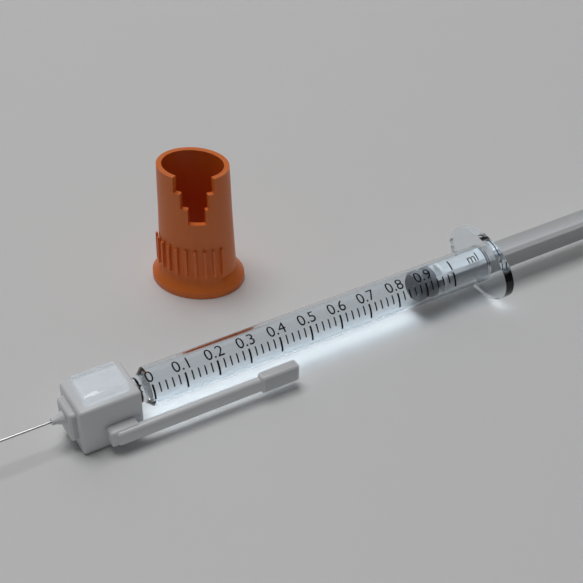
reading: 0.88 ml
